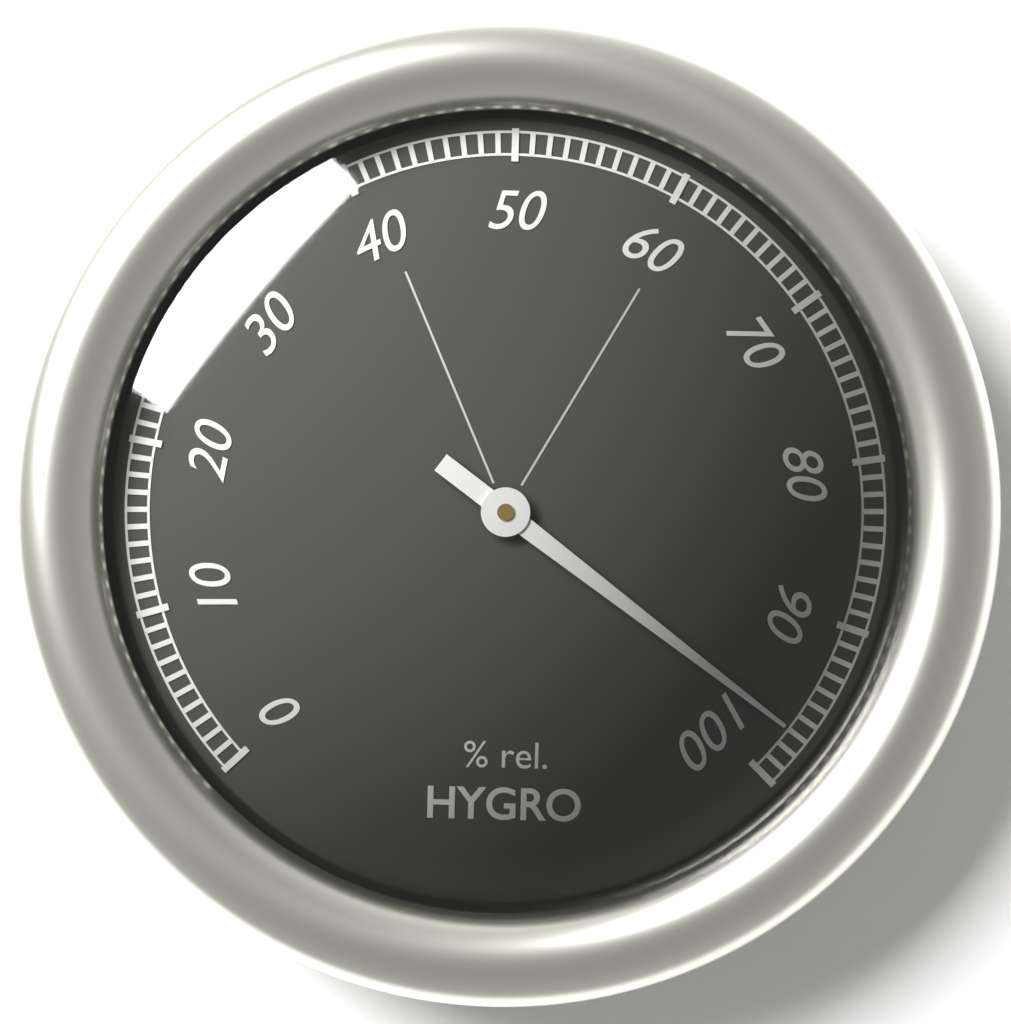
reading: 97 %
